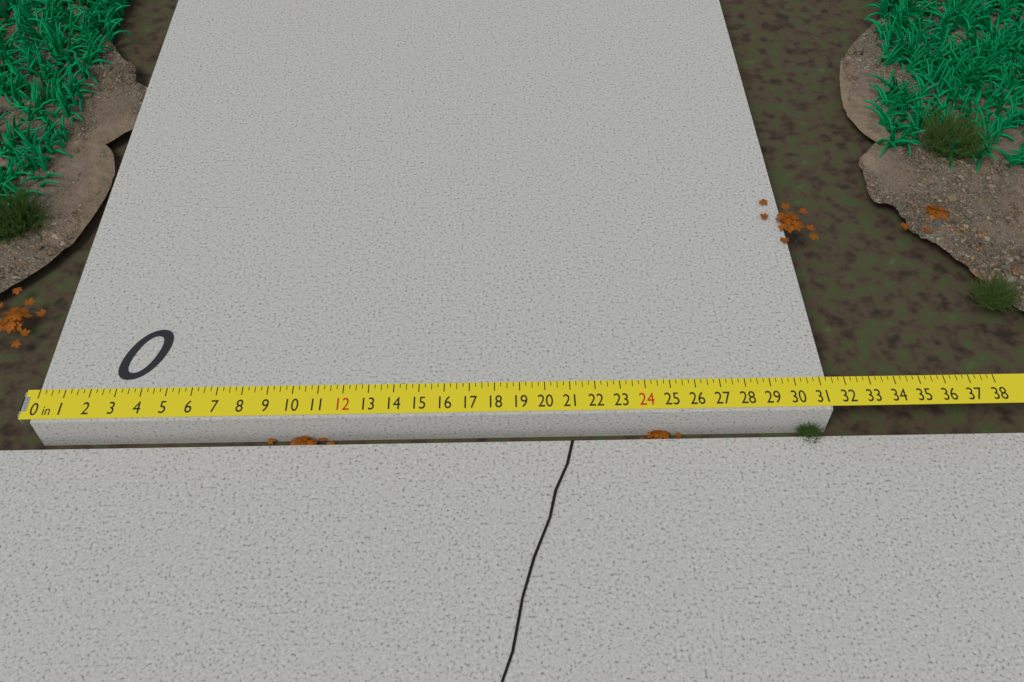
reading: 31.25 in
